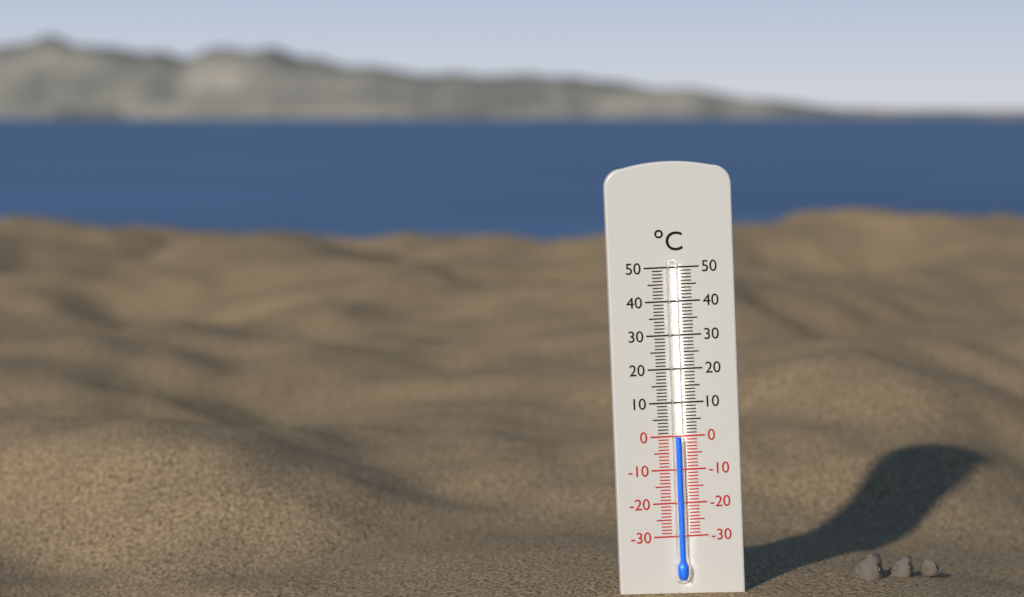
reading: 0 °C
